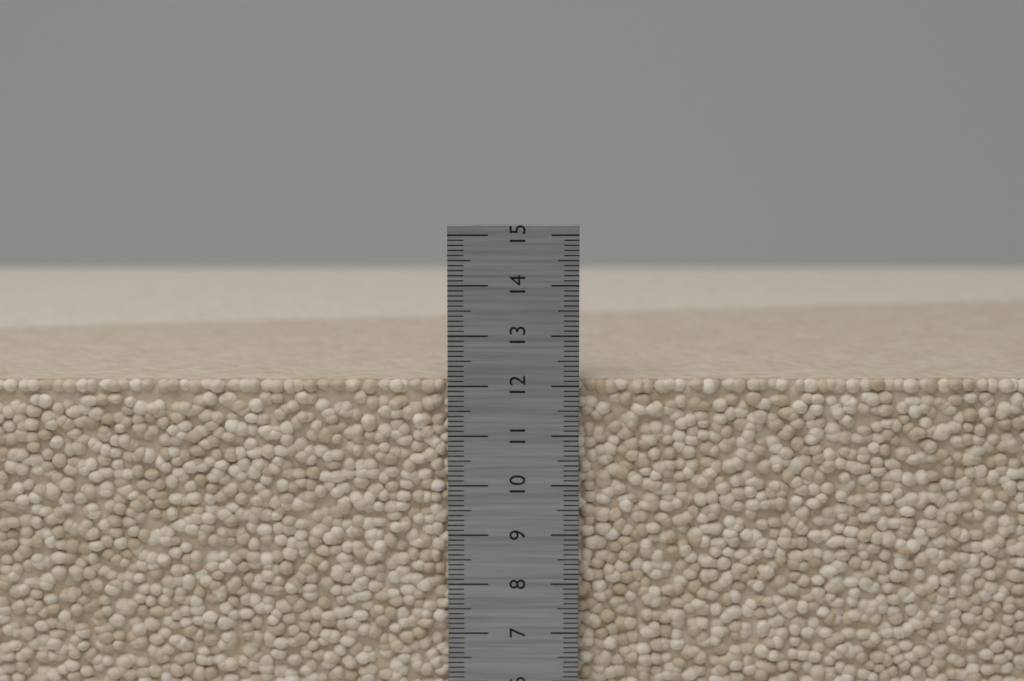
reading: 12.1 cm
